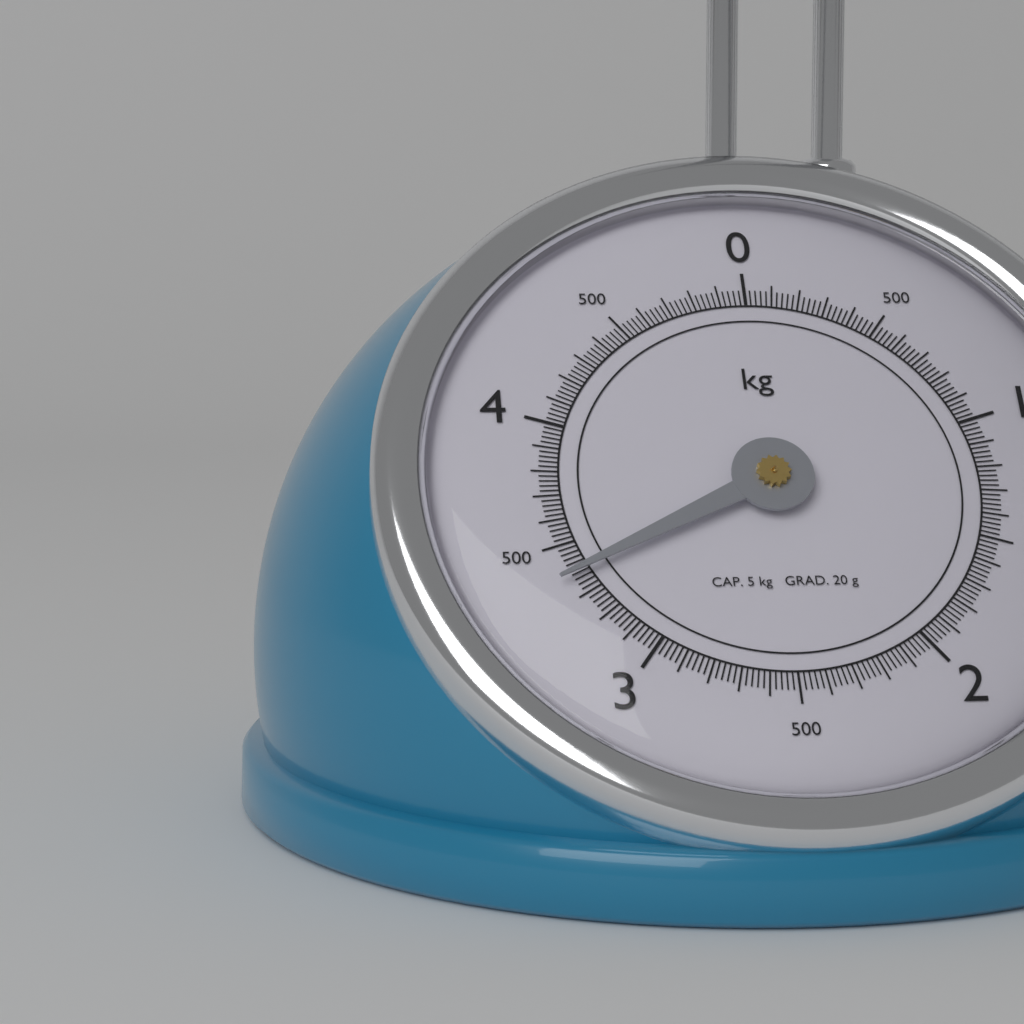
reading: 3.38 kg
